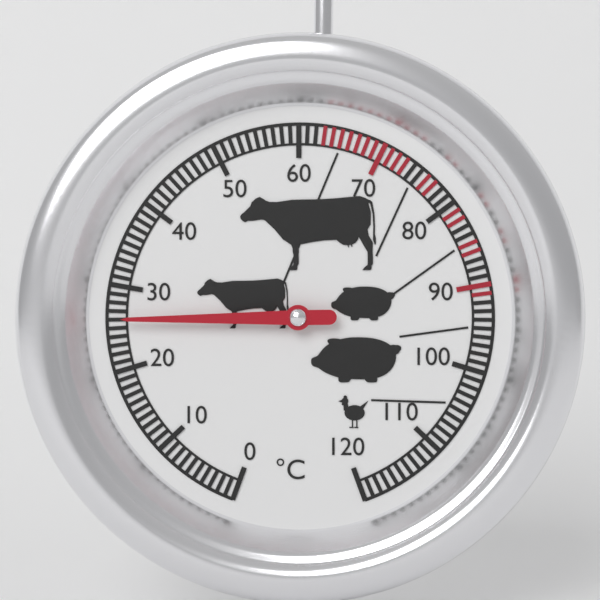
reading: 26 °C
